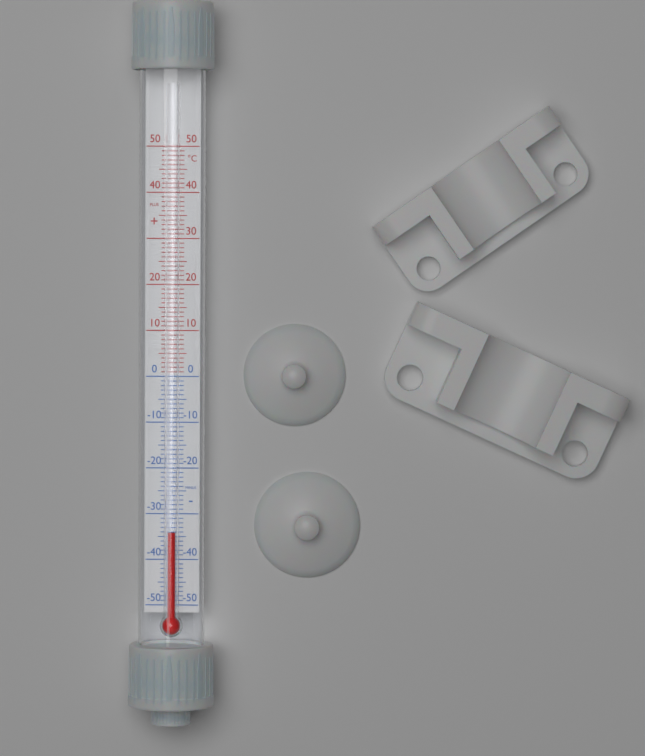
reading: -34 °C
